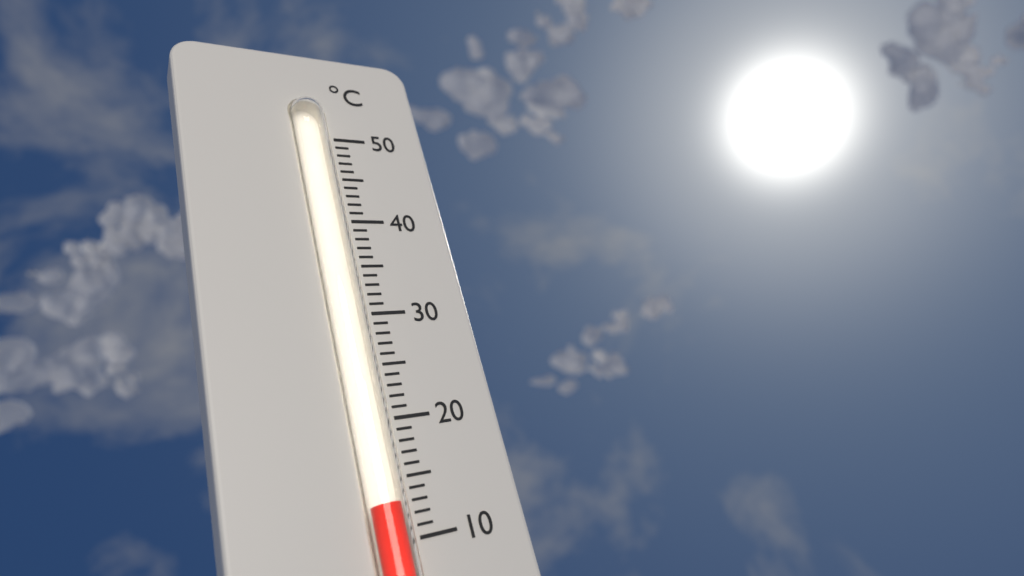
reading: 13 °C
